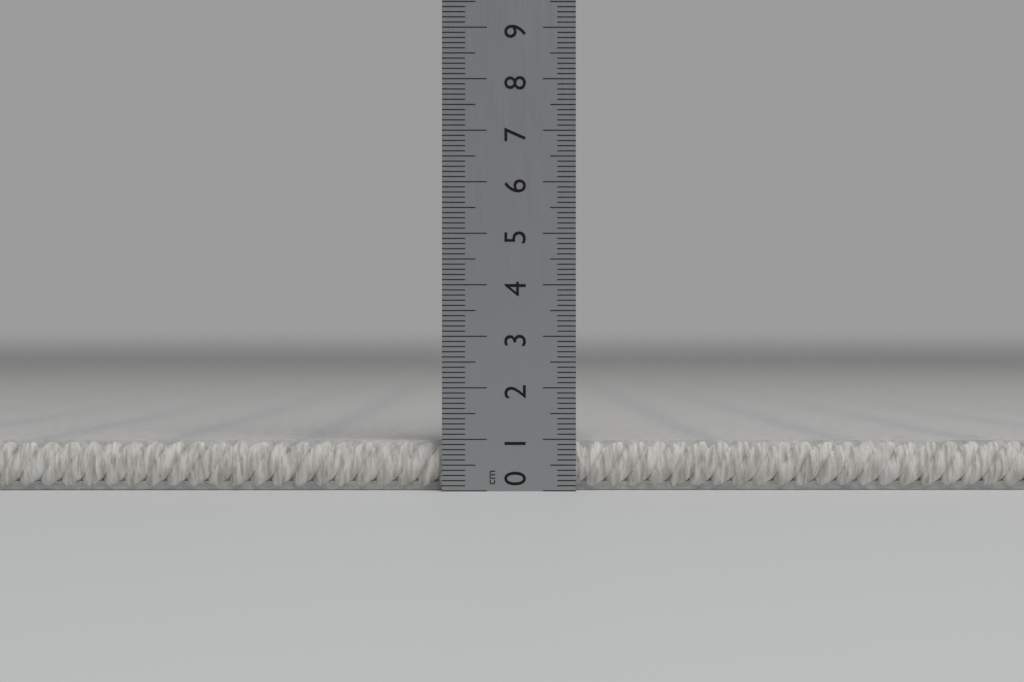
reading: 1.0 cm
